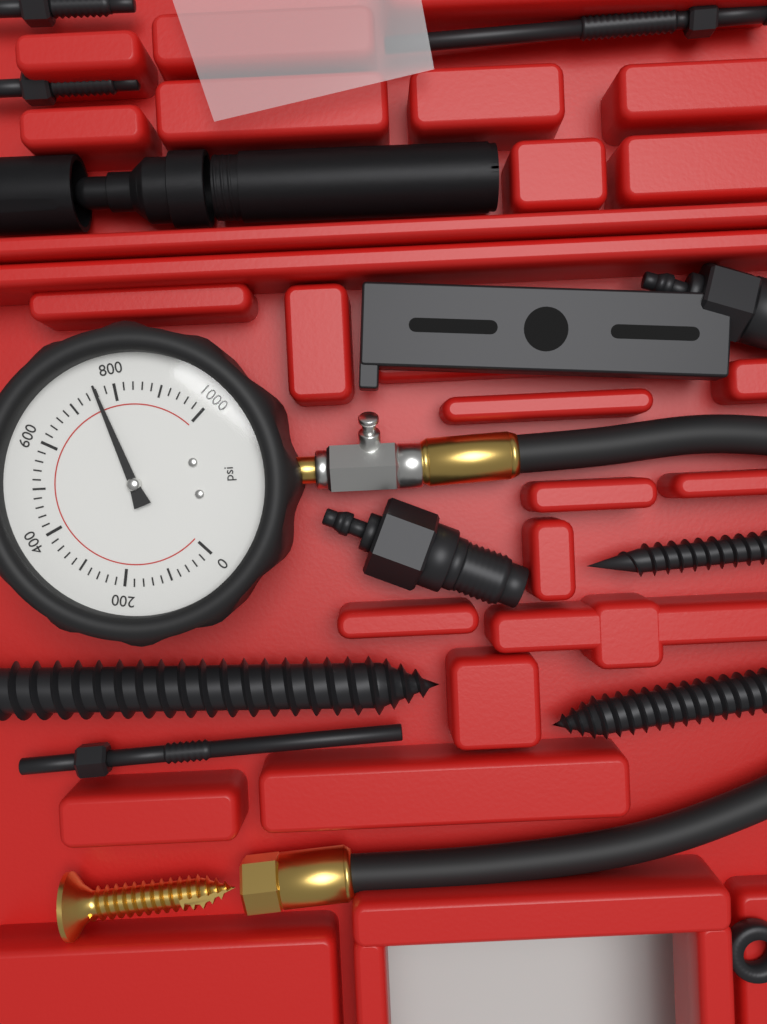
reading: 760 psi
